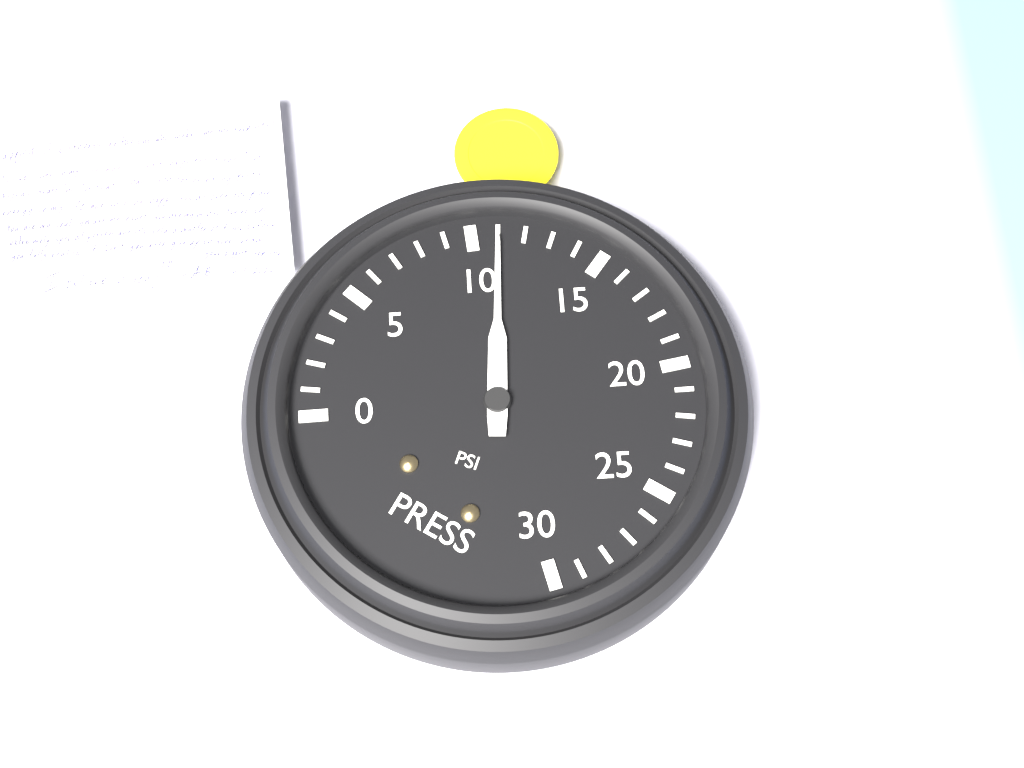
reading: 11 psi
